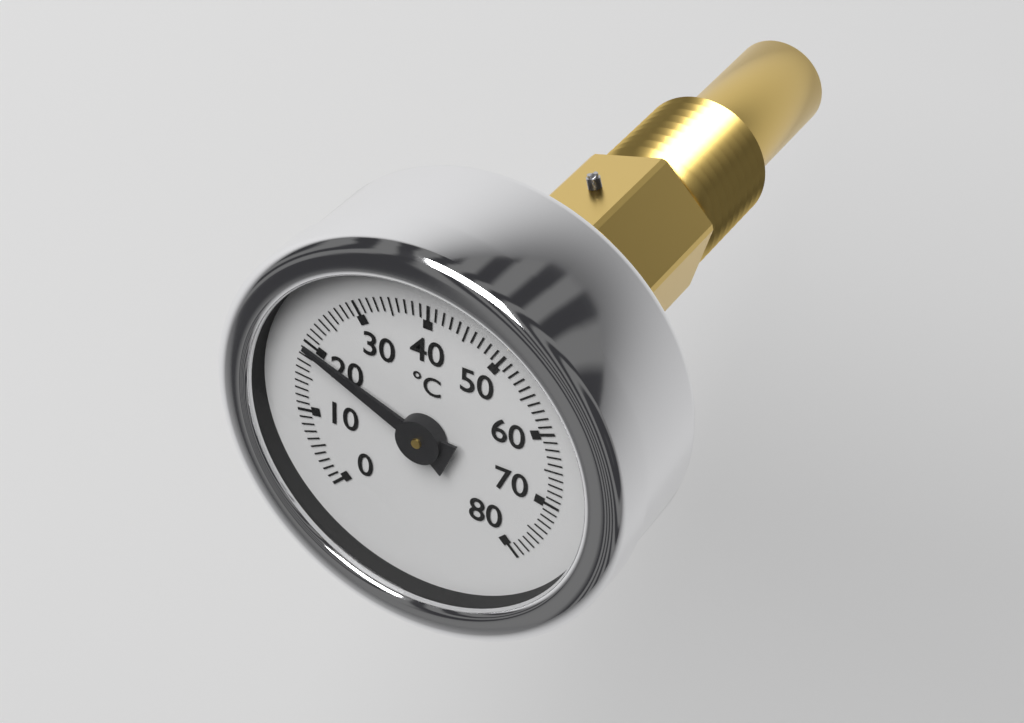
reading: 20 °C
